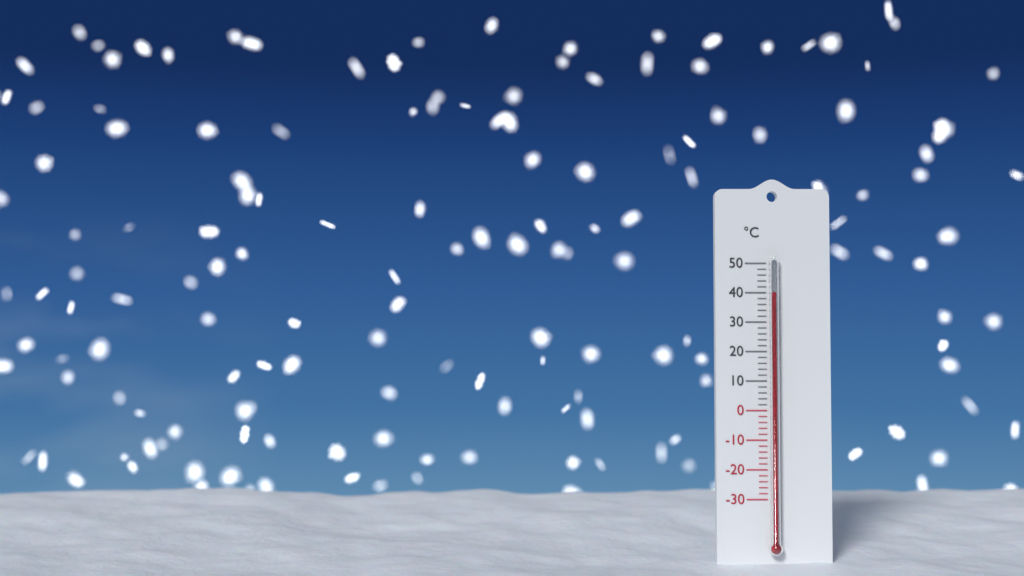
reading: 40 °C
